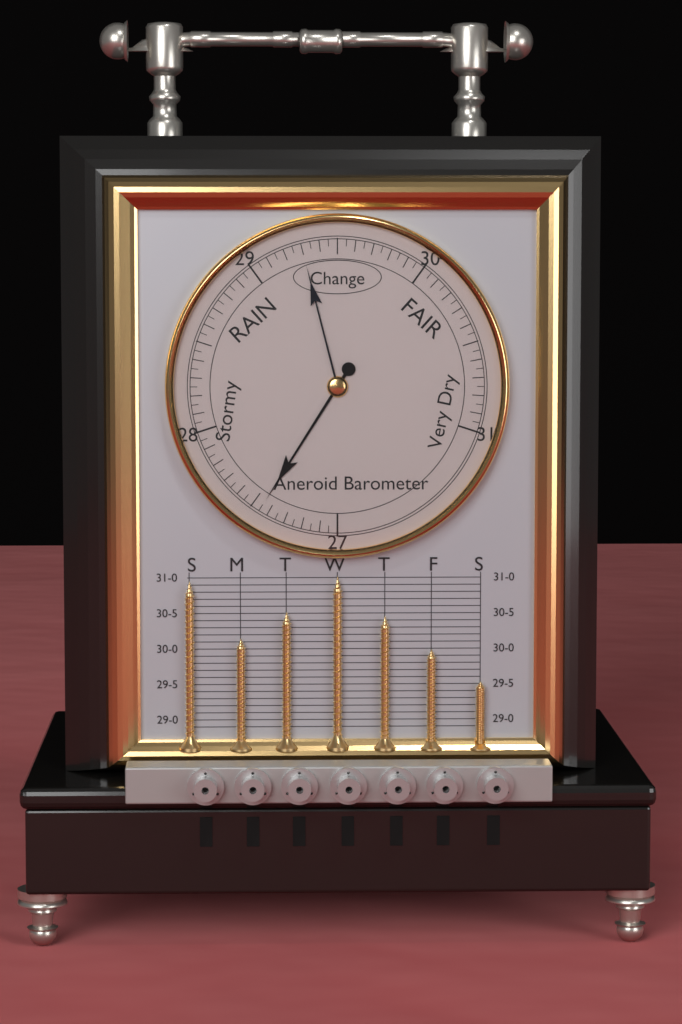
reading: 27.45 (no unit)
